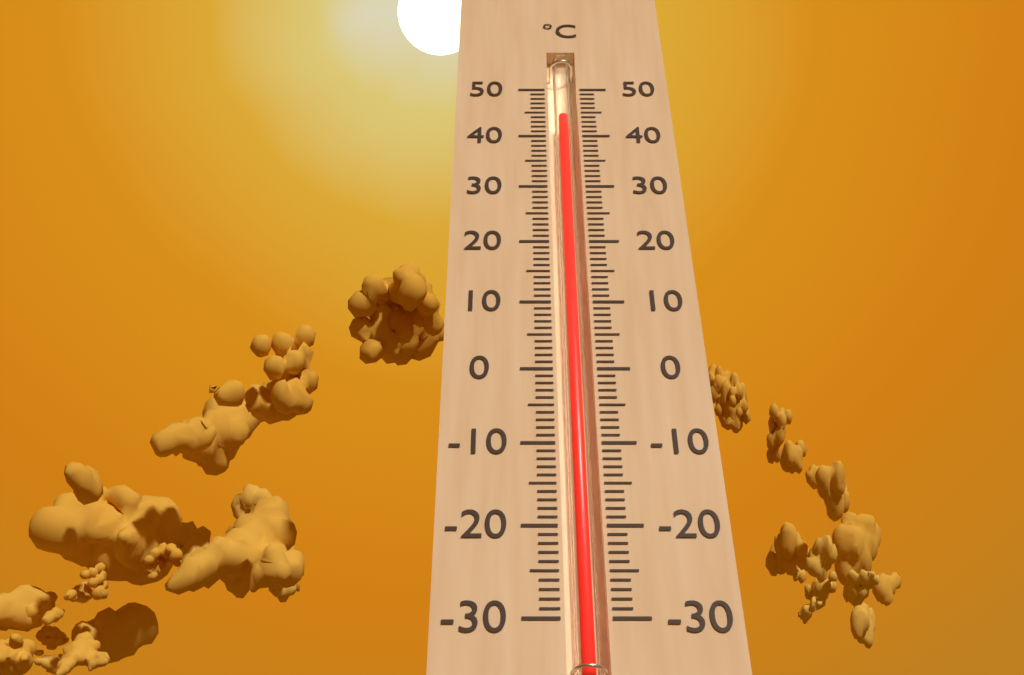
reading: 44 °C
